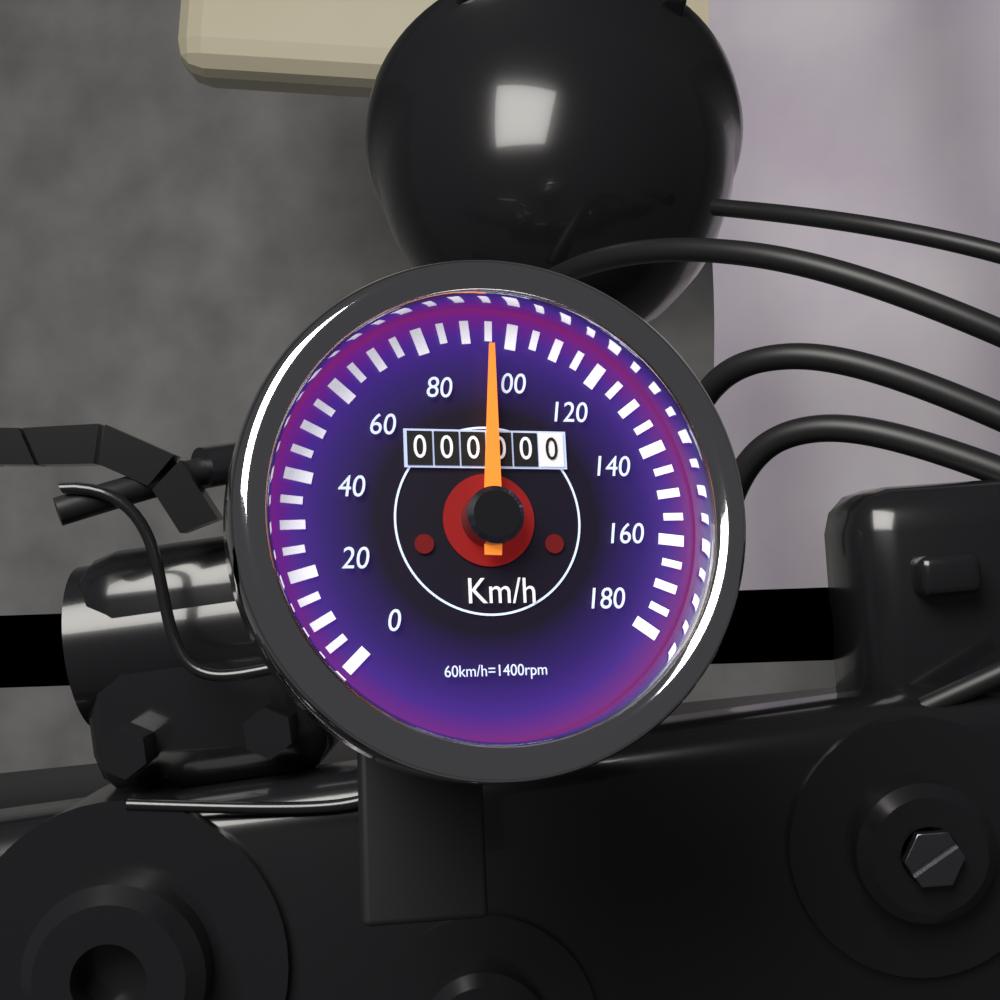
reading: 95 km/h
